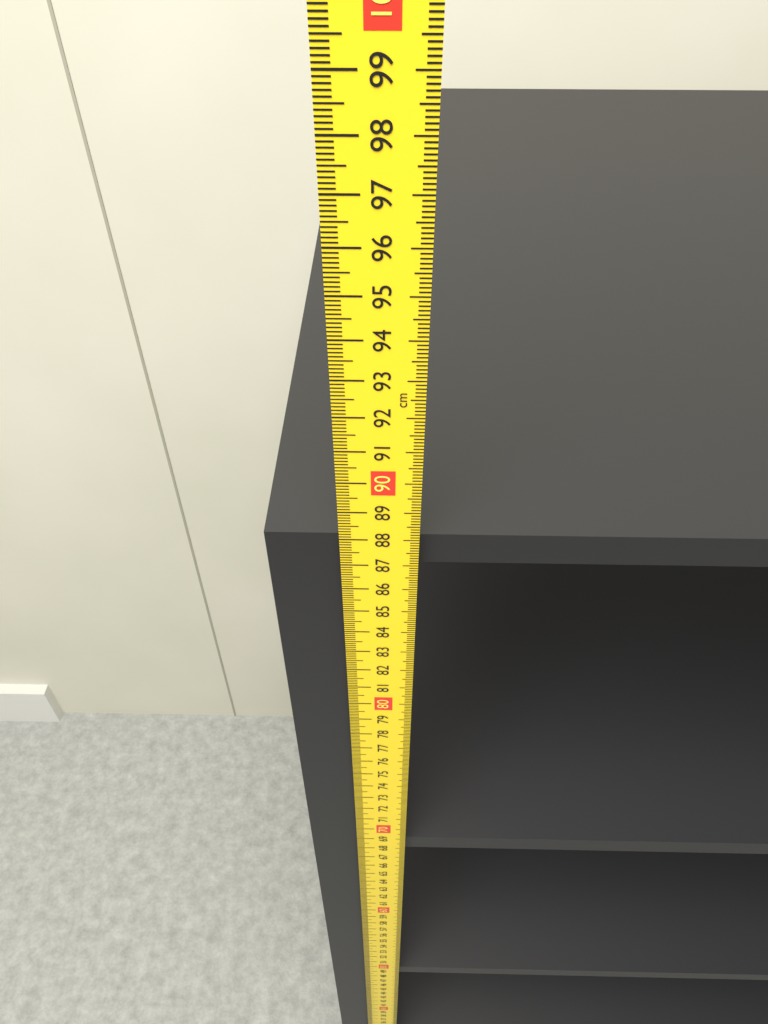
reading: 87.8 cm
